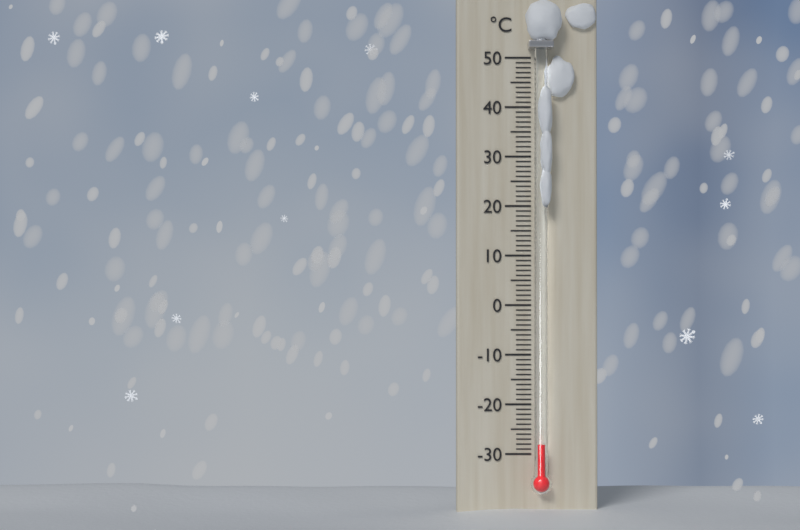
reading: -28 °C
